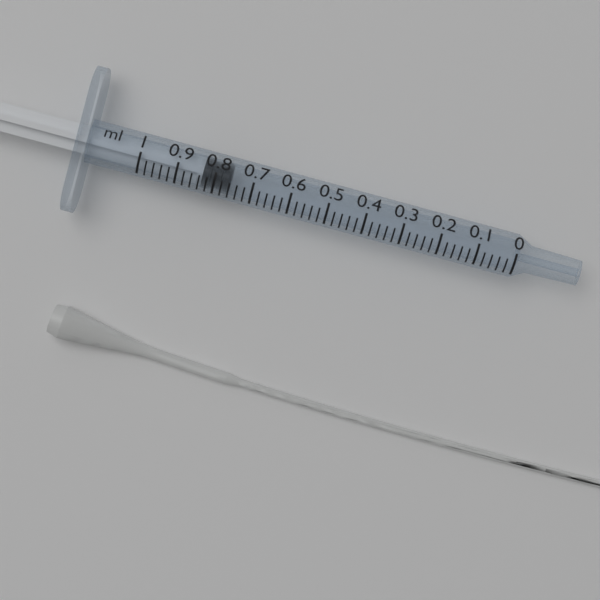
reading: 0.76 ml
